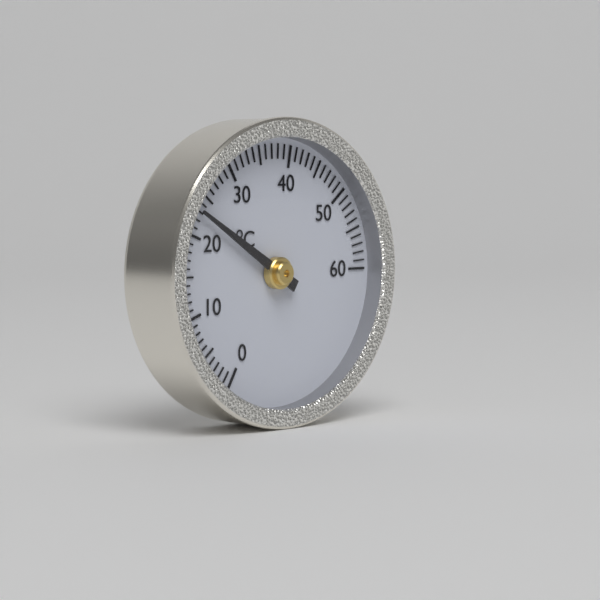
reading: 23 °C
